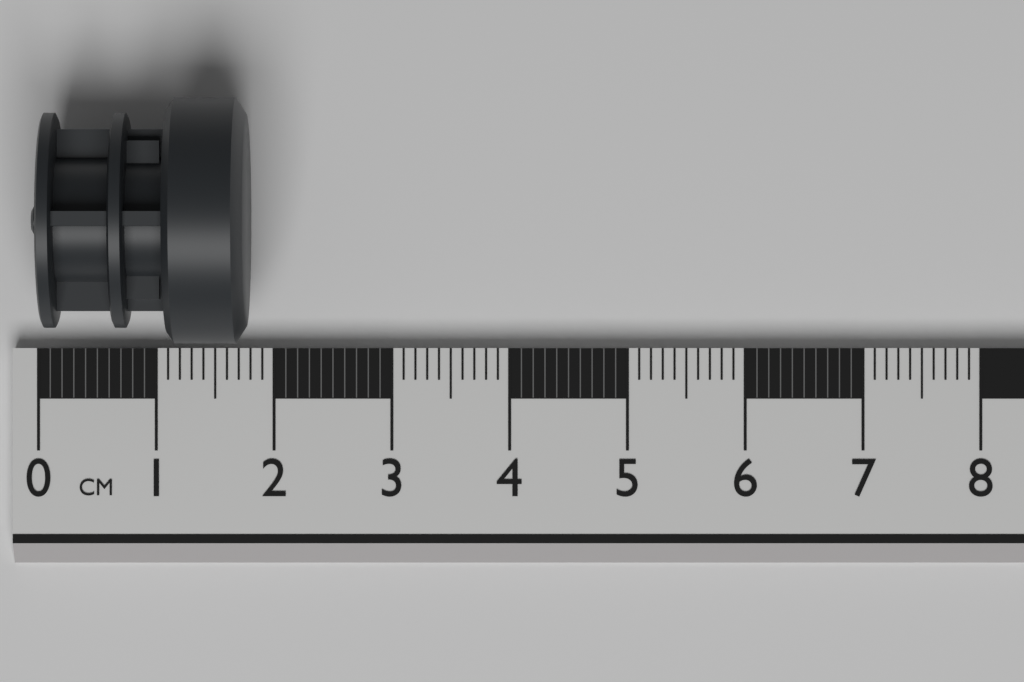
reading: 1.8 cm
